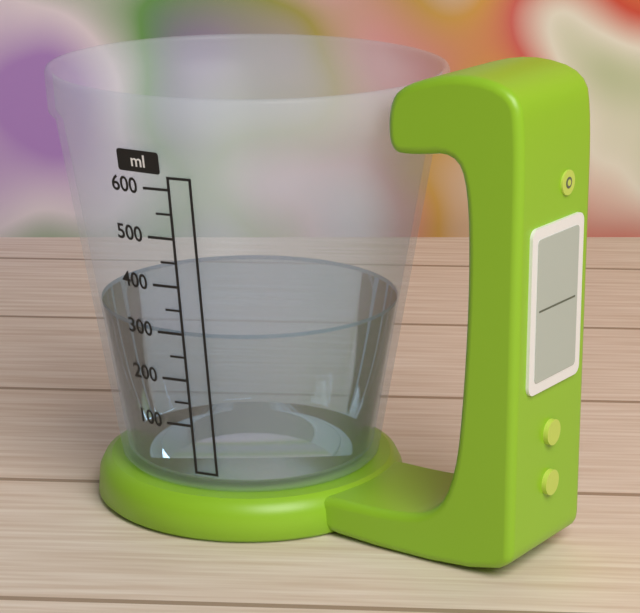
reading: 300 ml
